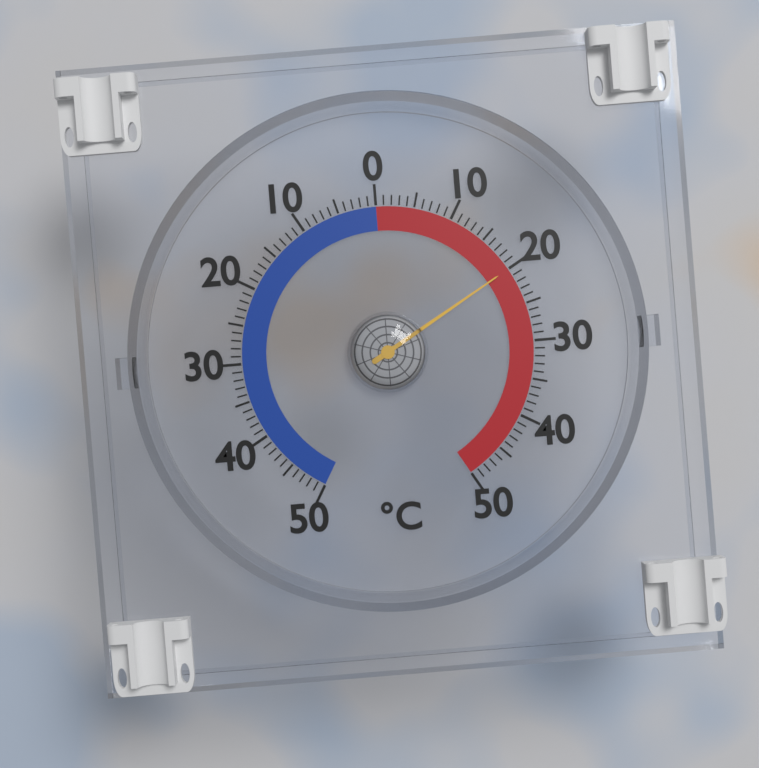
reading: 20 °C
